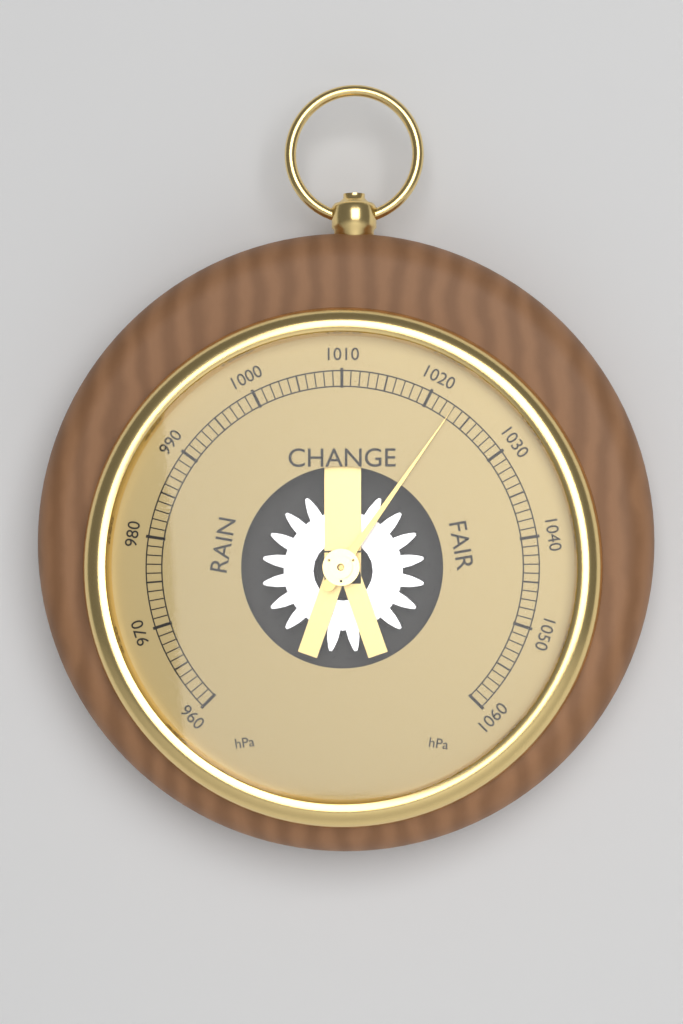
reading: 1023 hPa
